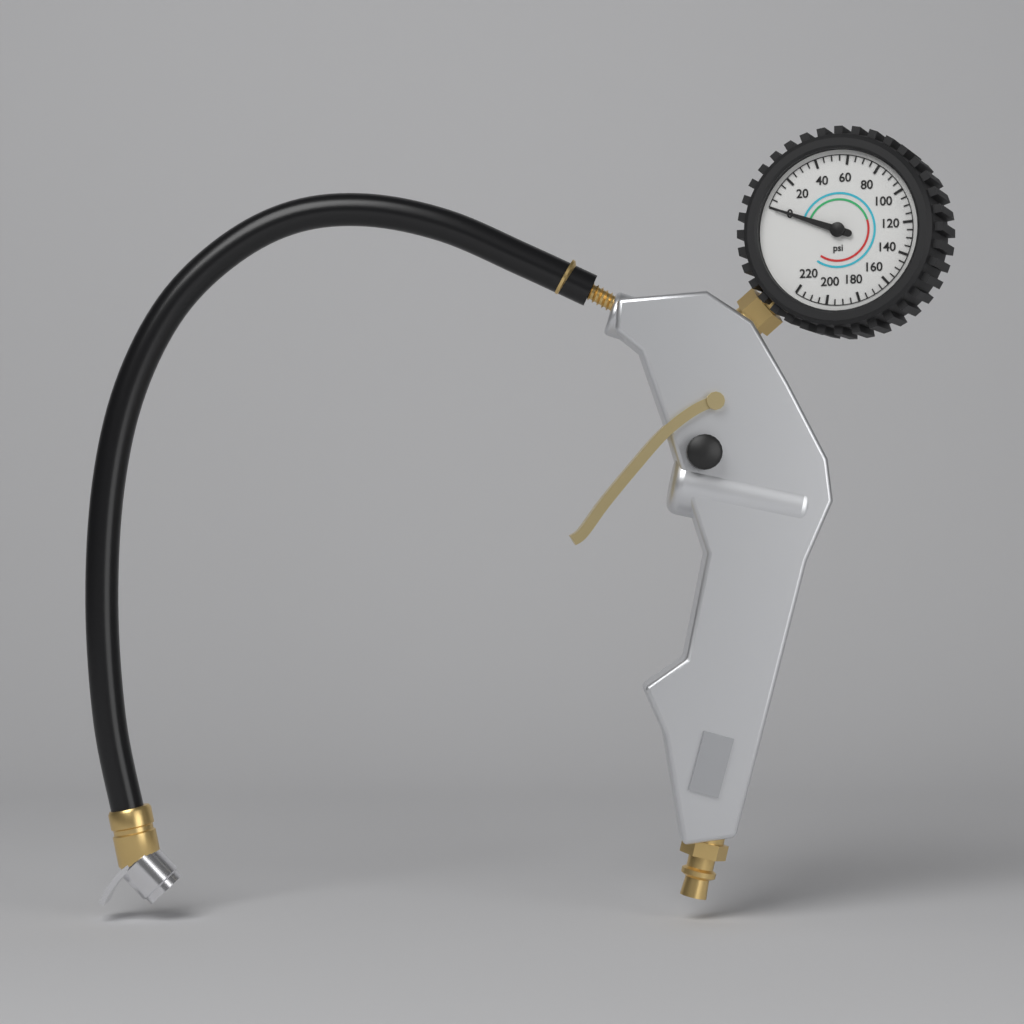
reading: 0 psi
